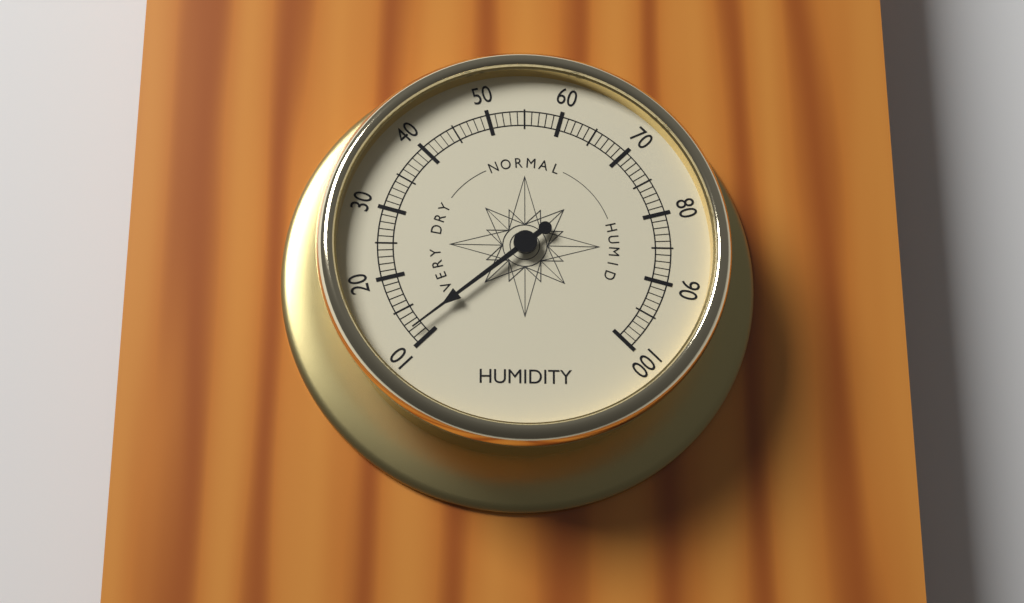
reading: 12 (no unit)
